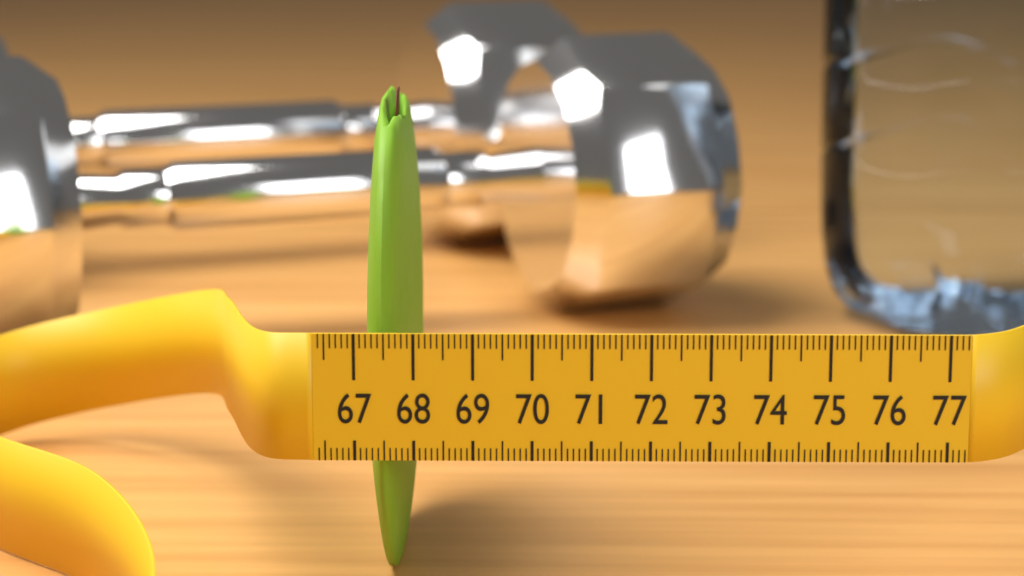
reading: 67.9 (no unit)
